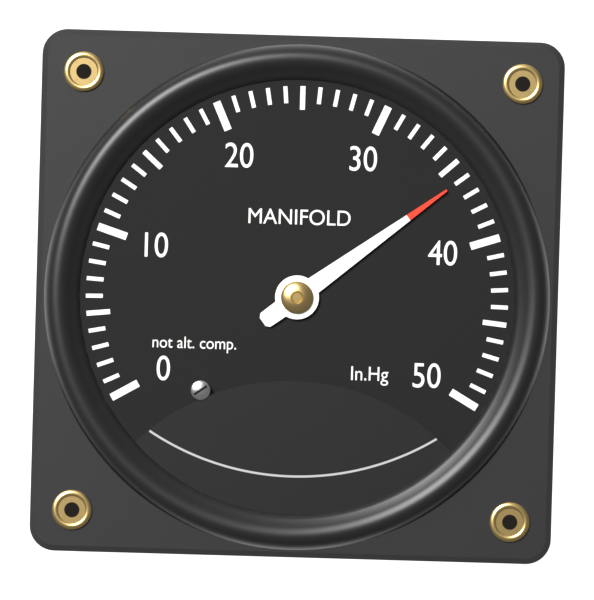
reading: 36 inHg
